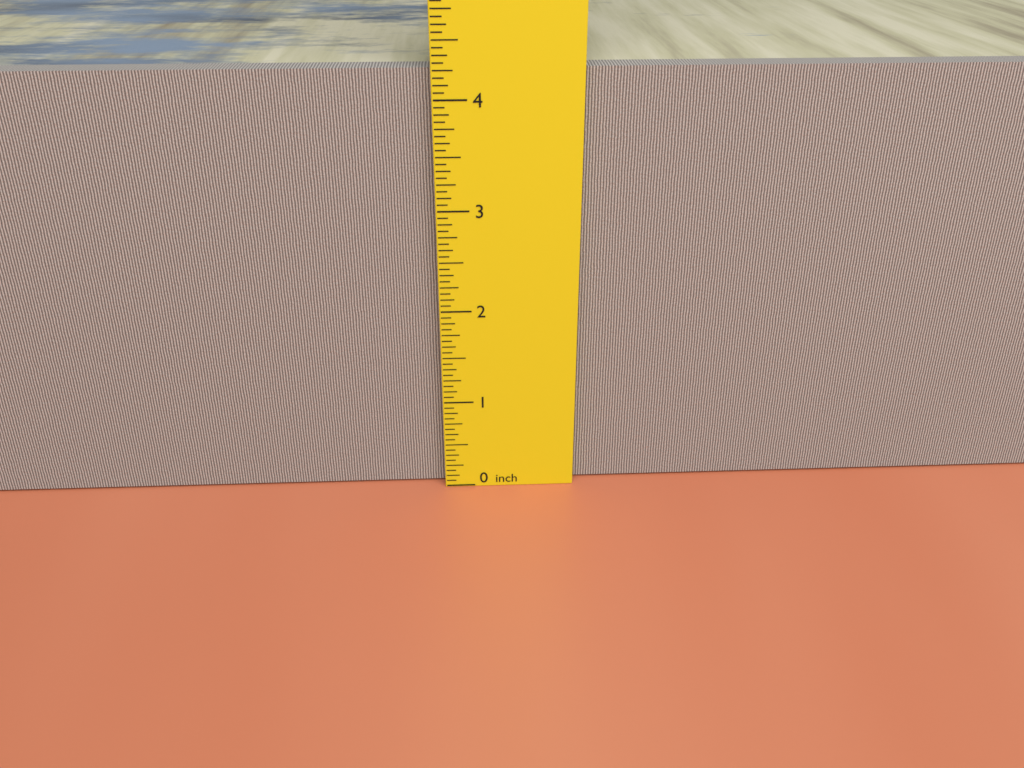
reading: 4.2500 inch
